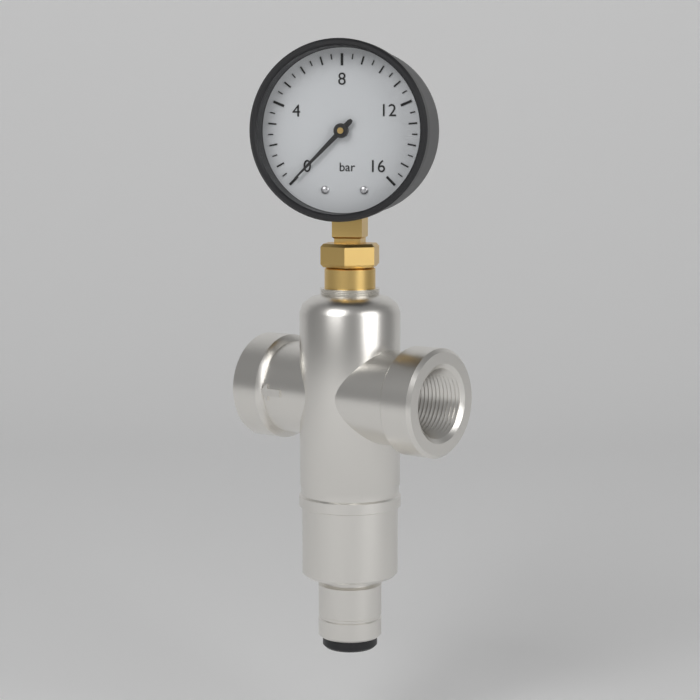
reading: 0.0 bar
